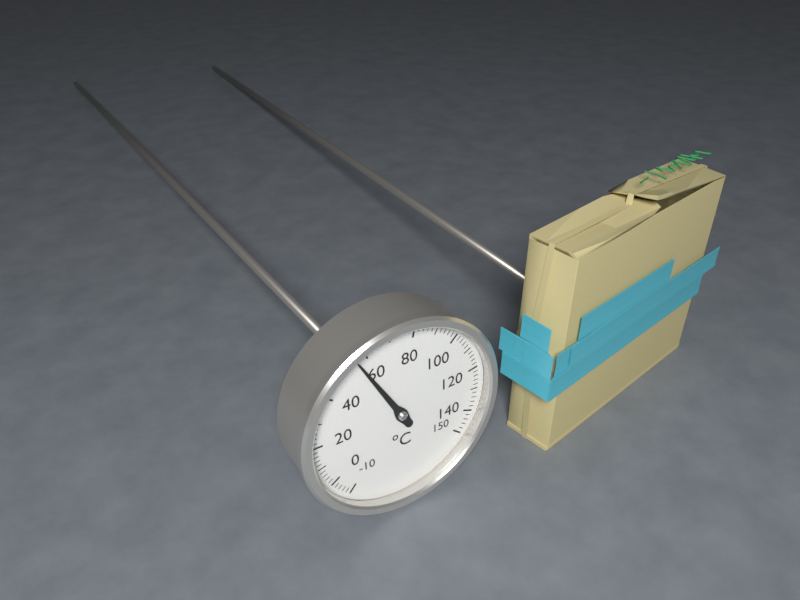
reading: 56 °C
